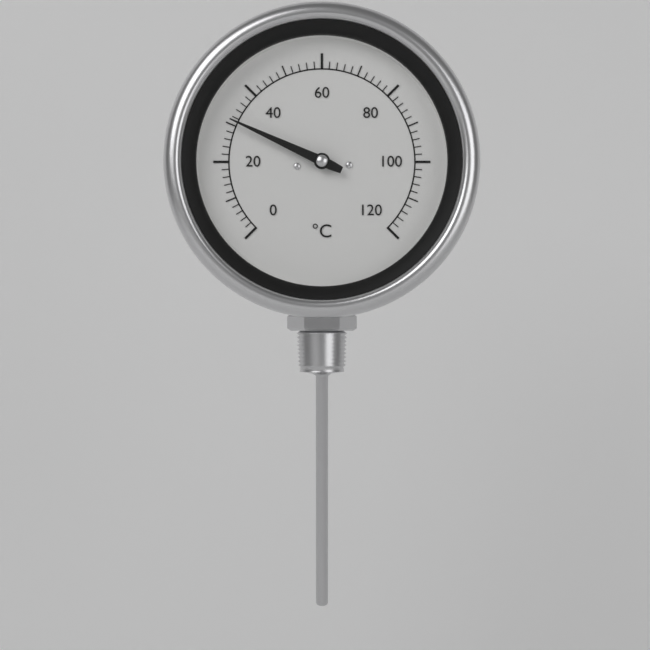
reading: 31 °C
